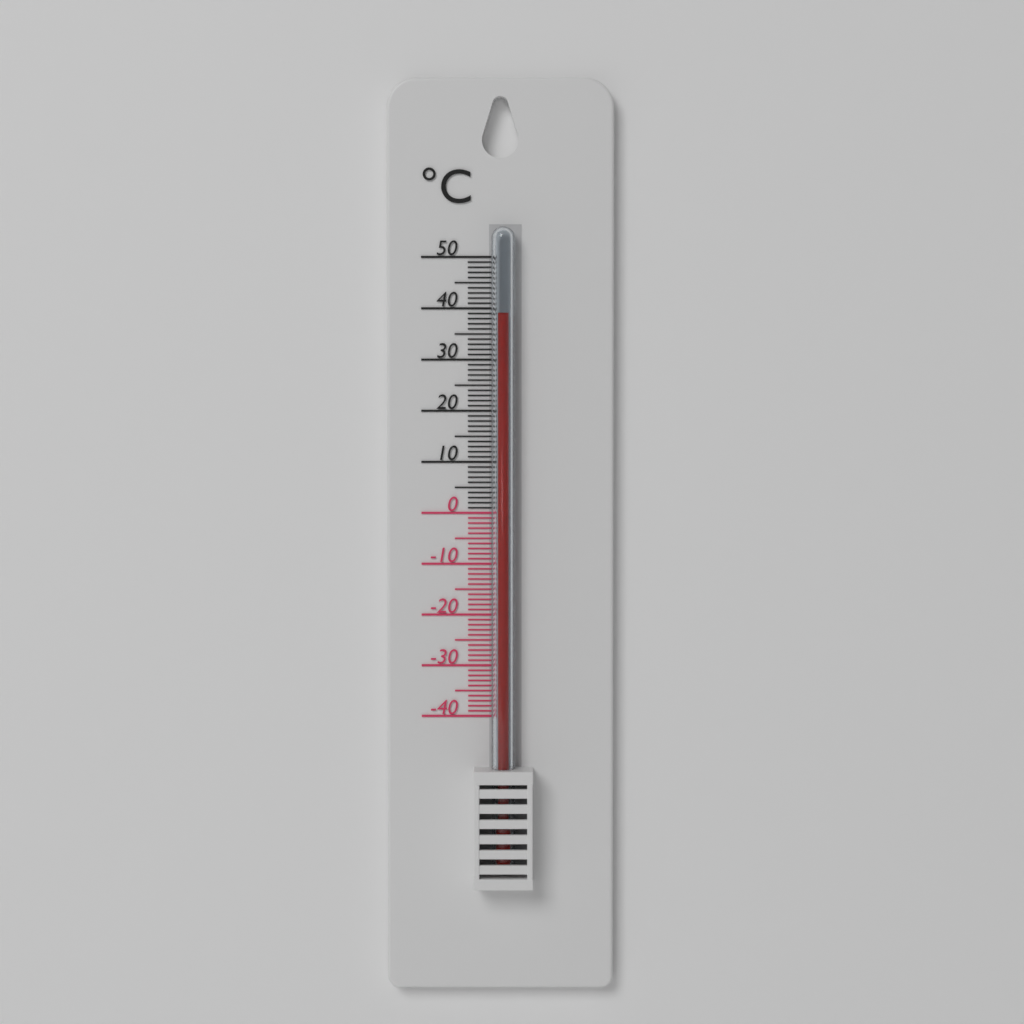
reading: 39 °C
